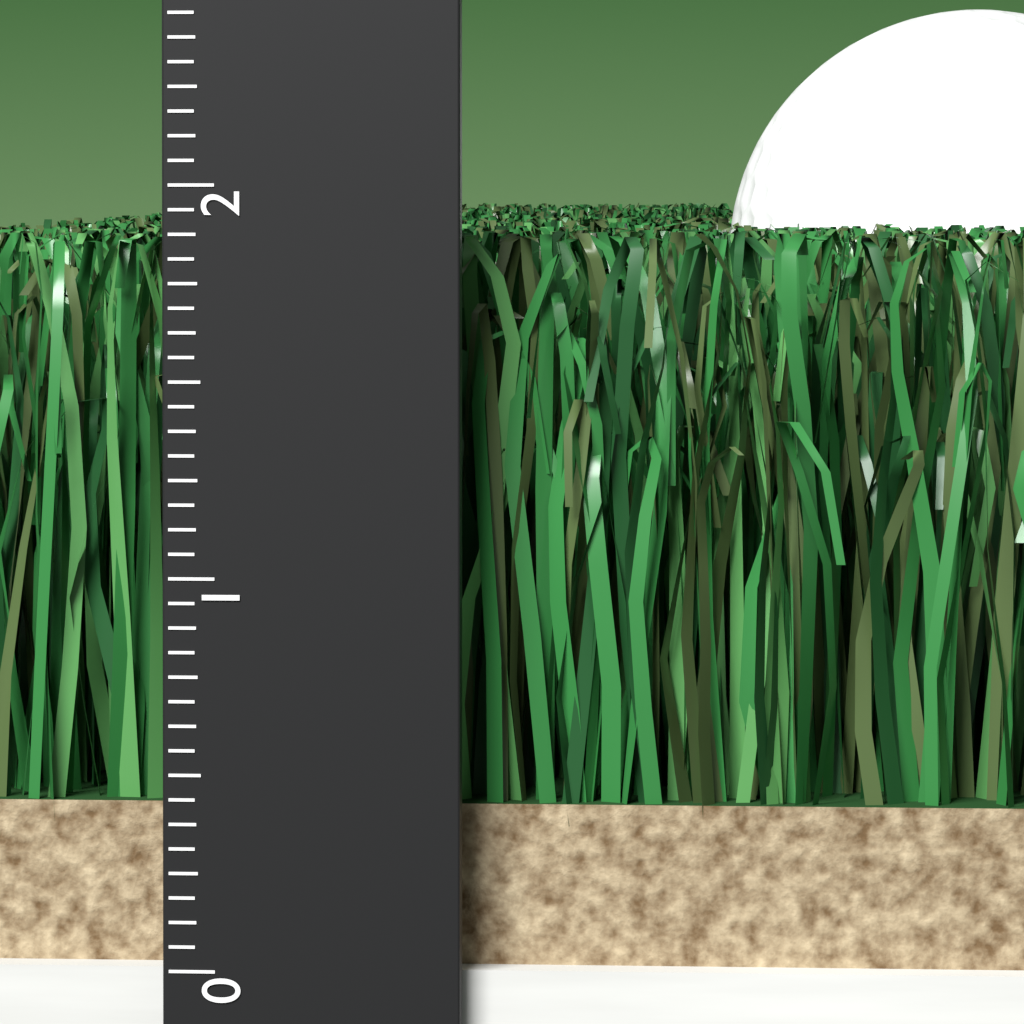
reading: 1.8750 (no unit)
